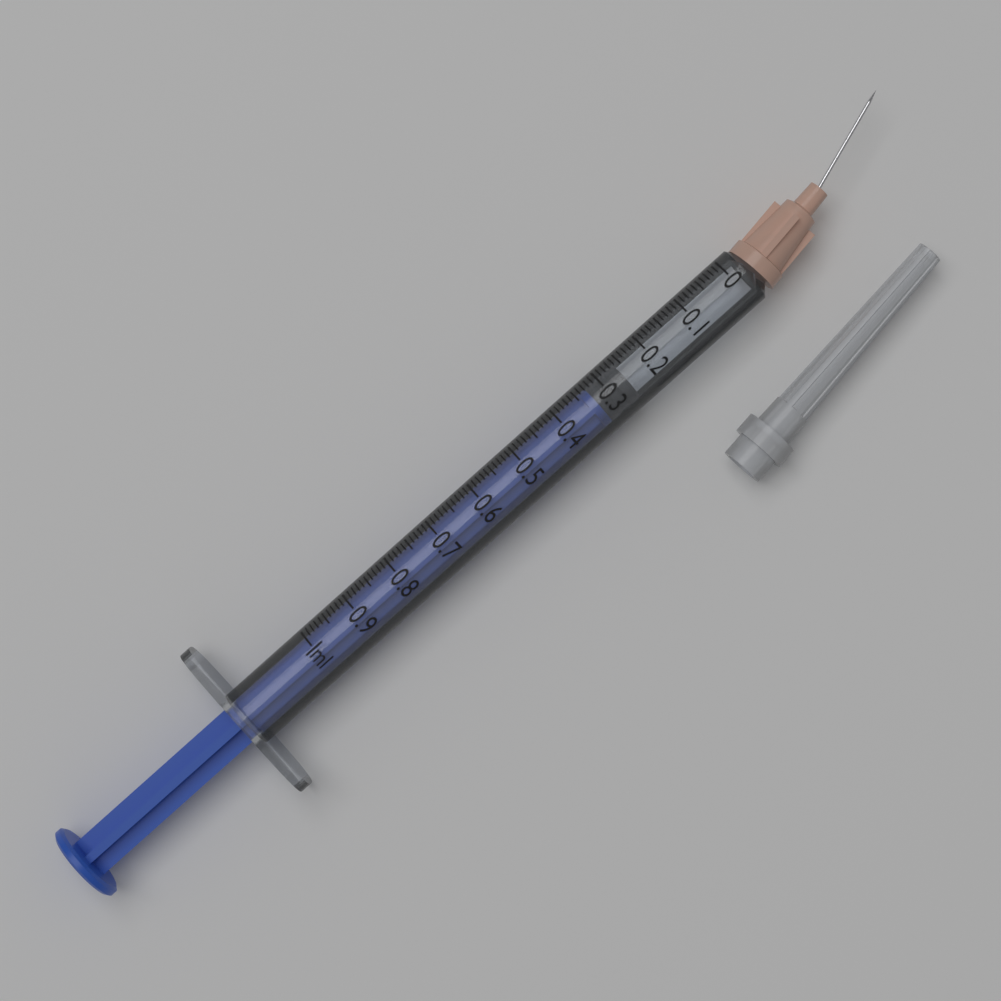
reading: 0.26 ml
